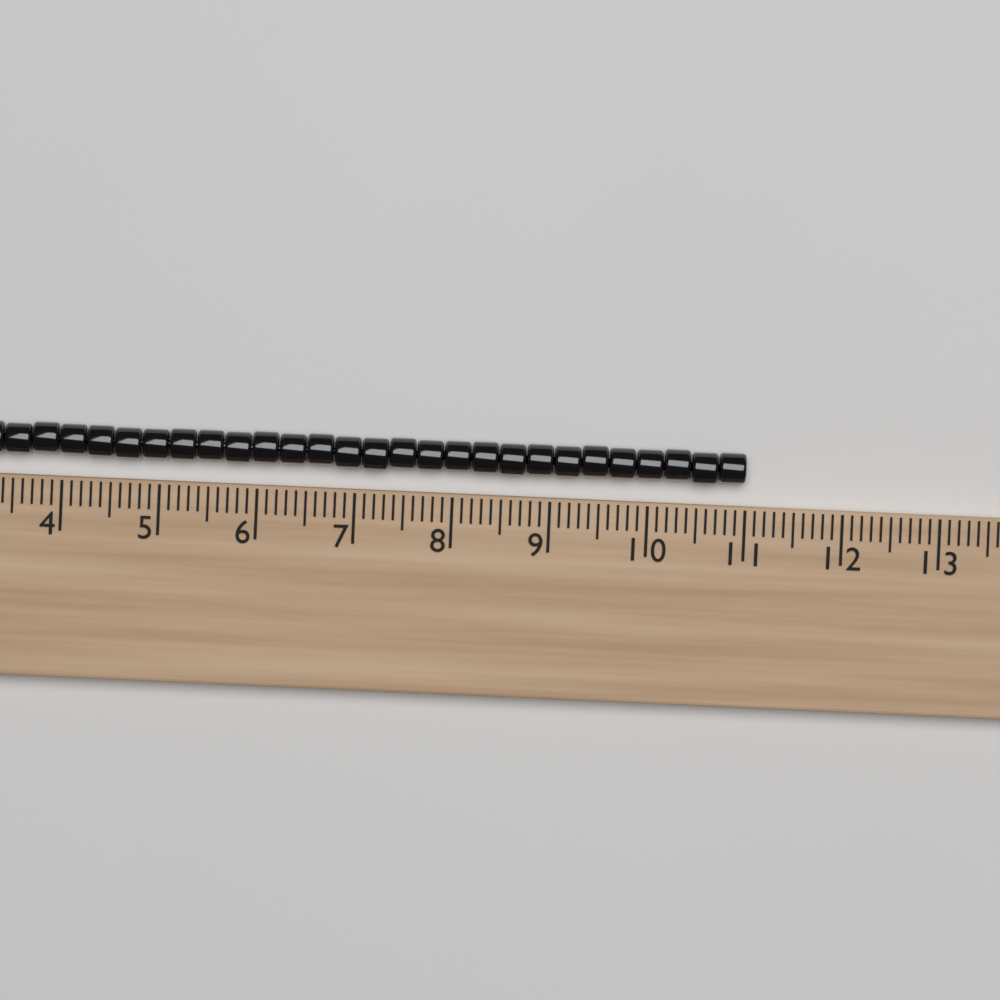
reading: 11.0 (no unit)
